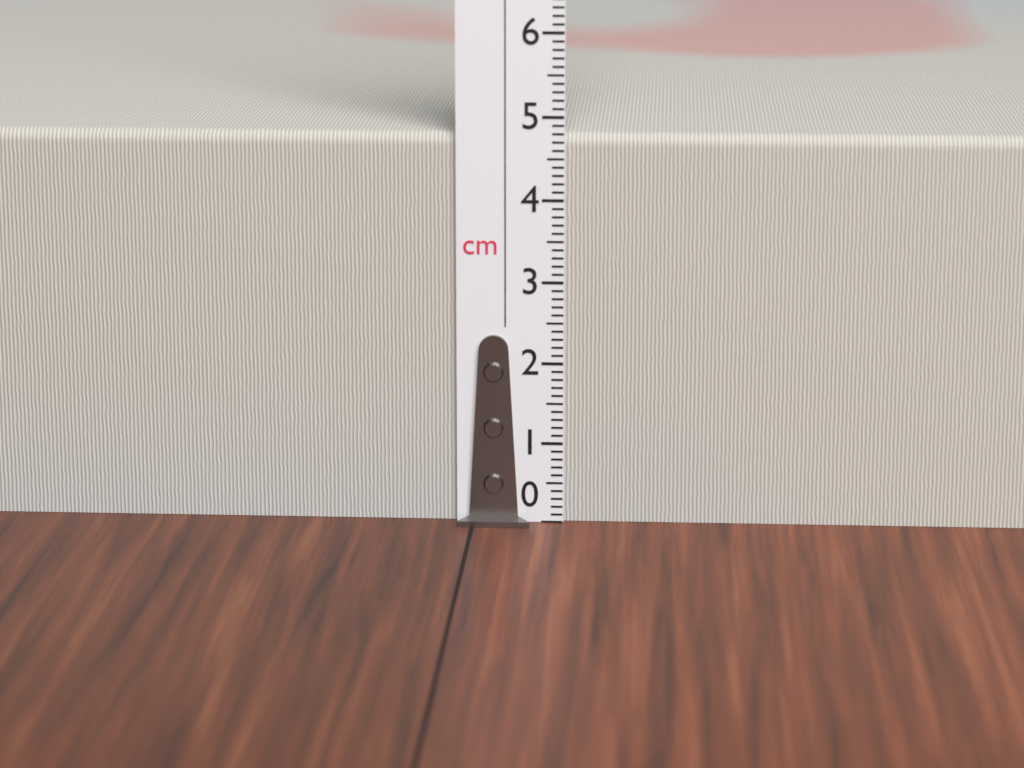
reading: 4.8 cm
